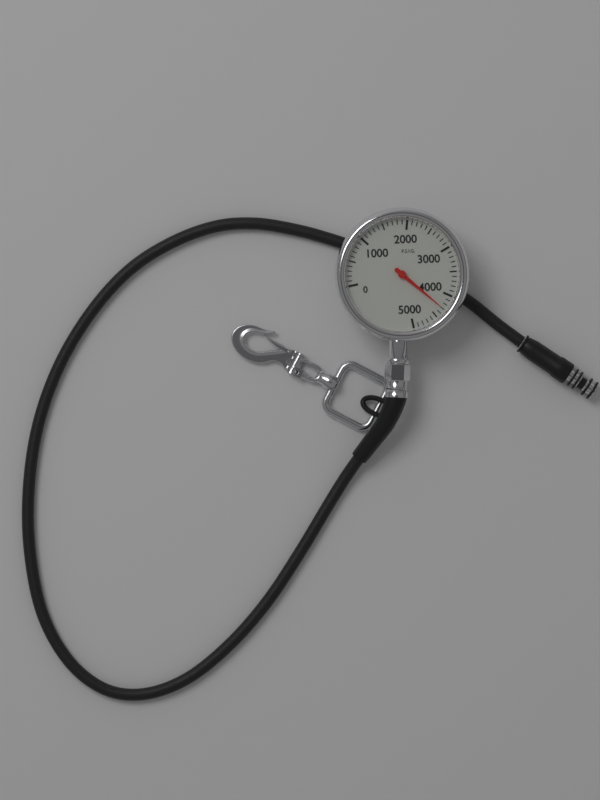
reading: 4300 psi
